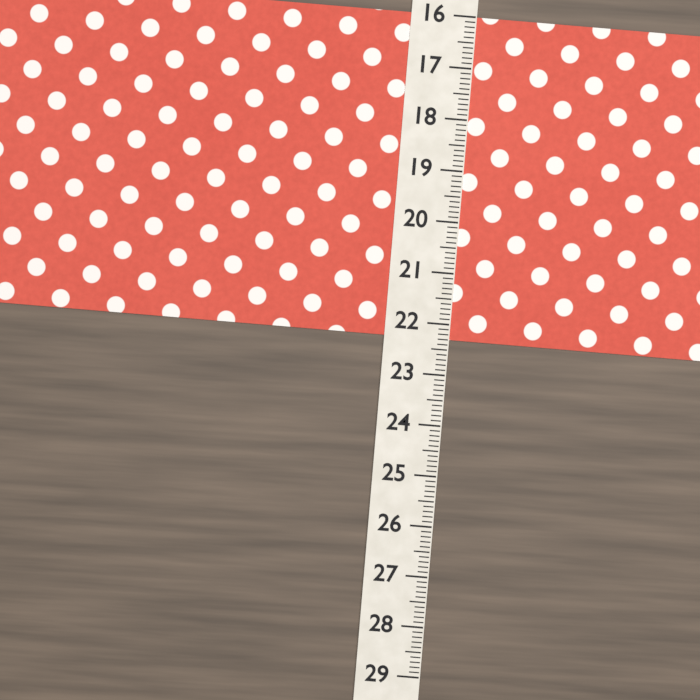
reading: 22.3 (no unit)
